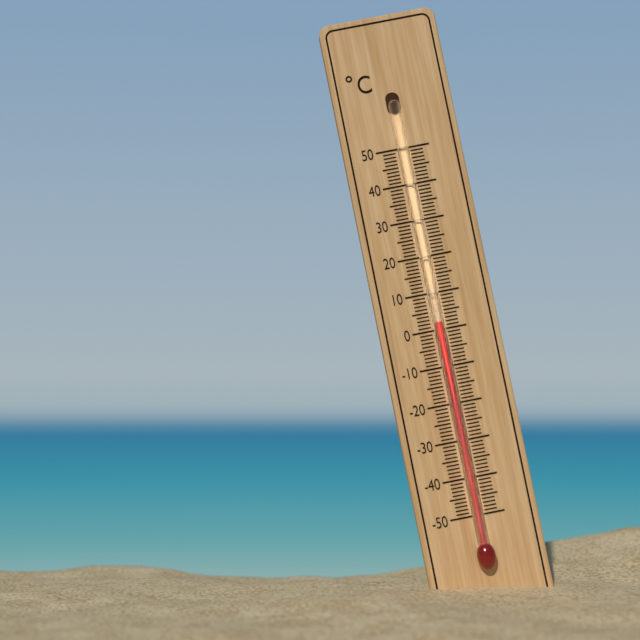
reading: 2 °C
